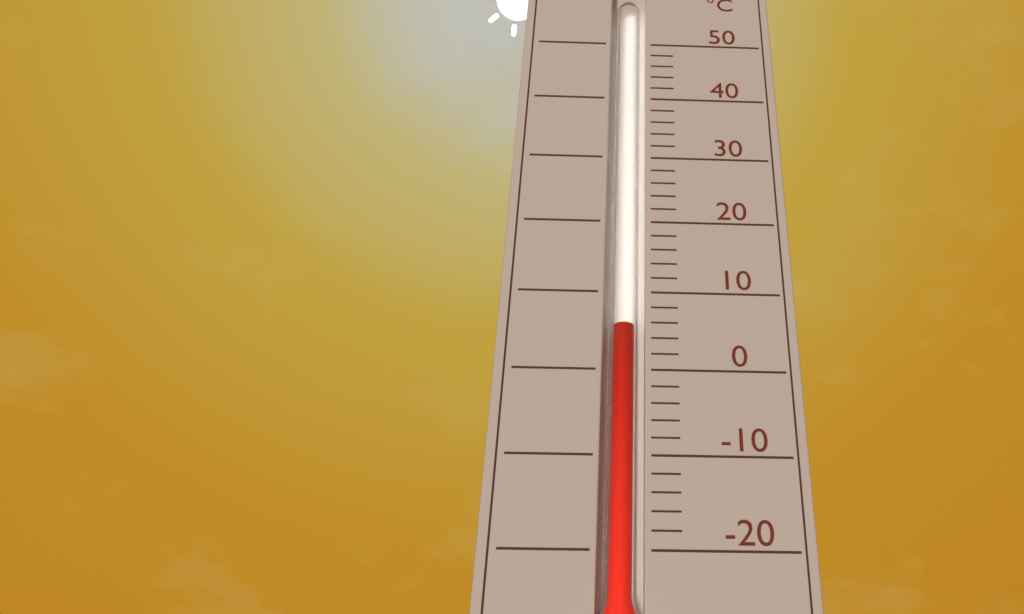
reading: 6 °C
